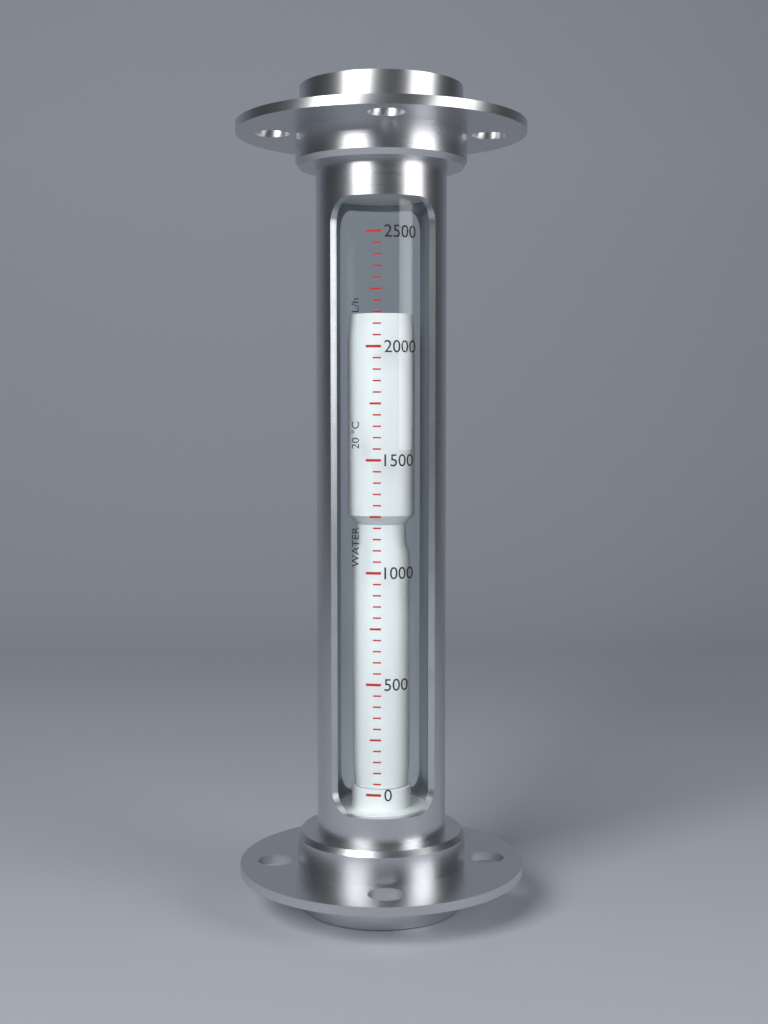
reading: 2150 L/h
